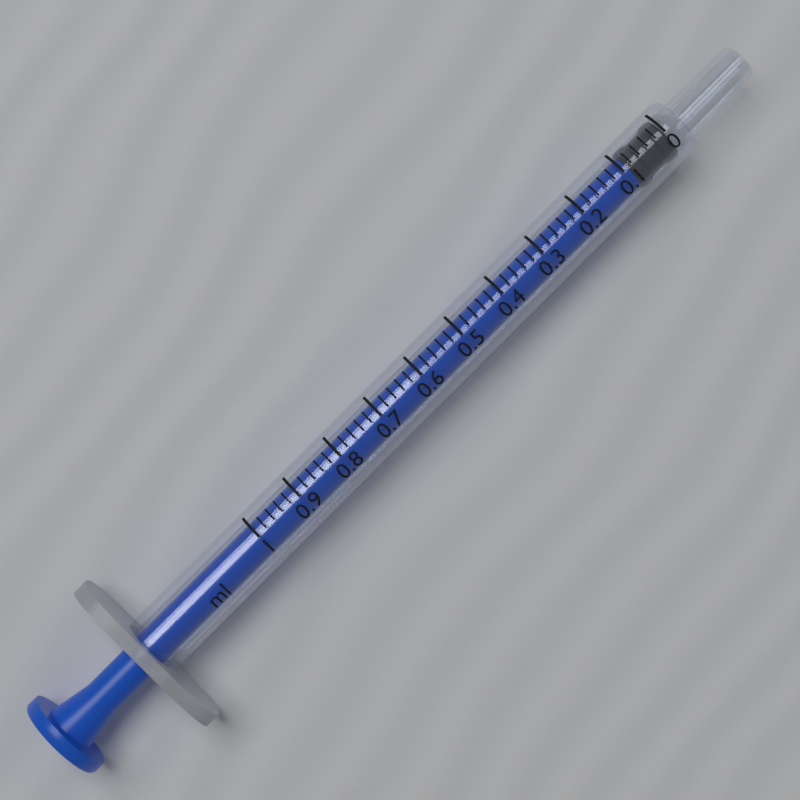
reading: 0.00 ml
